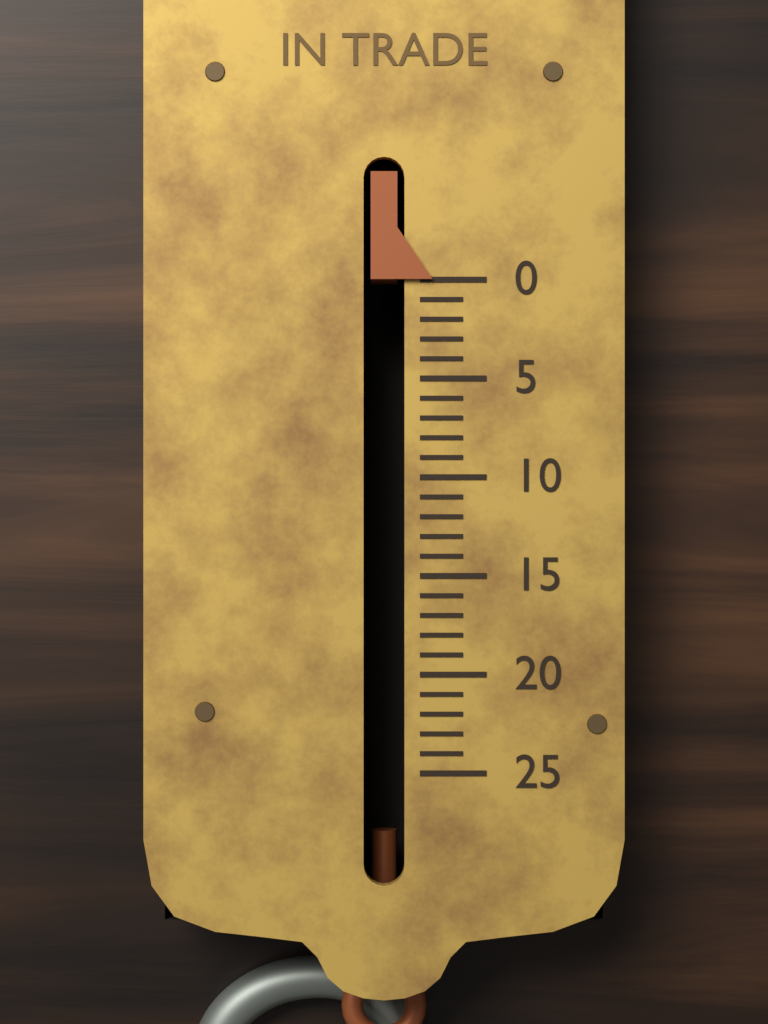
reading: 0 (no unit)
